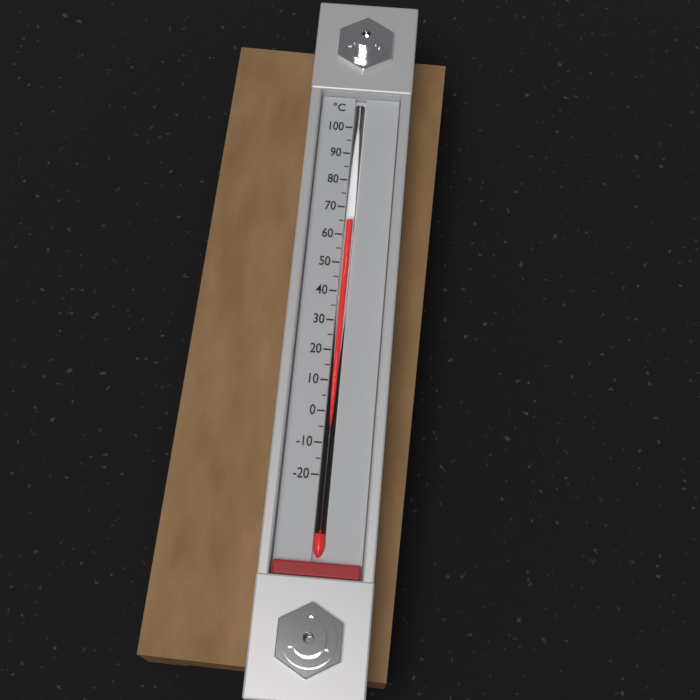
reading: 65 °C
